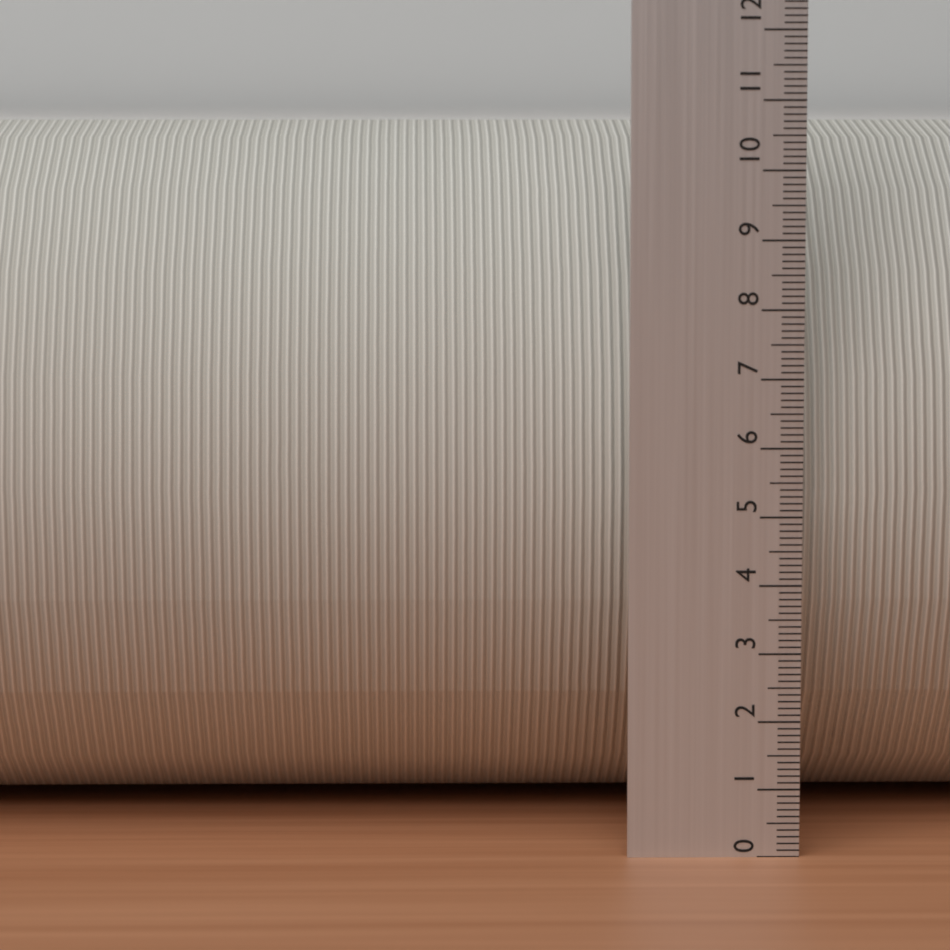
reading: 10.7 (no unit)
